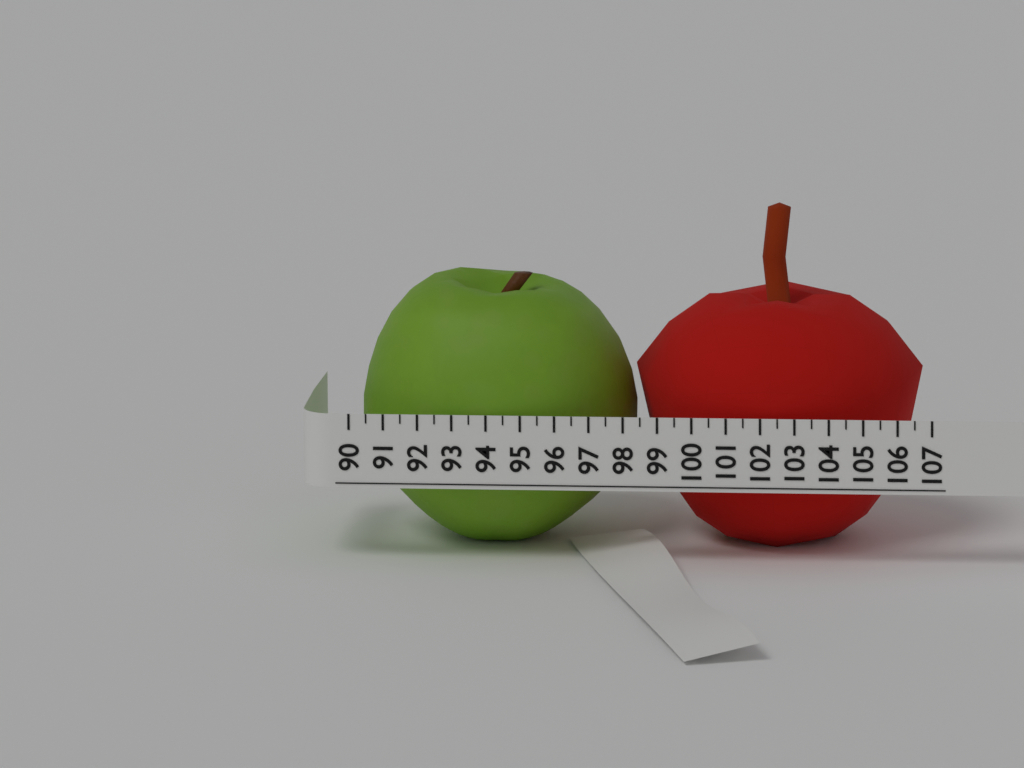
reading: 106.5 (no unit)
